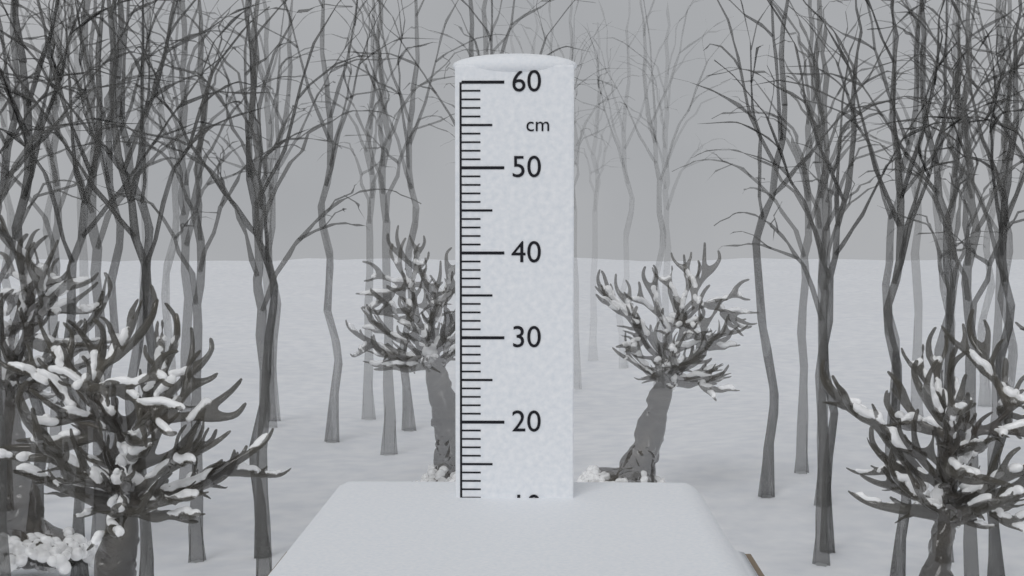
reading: 11 cm
